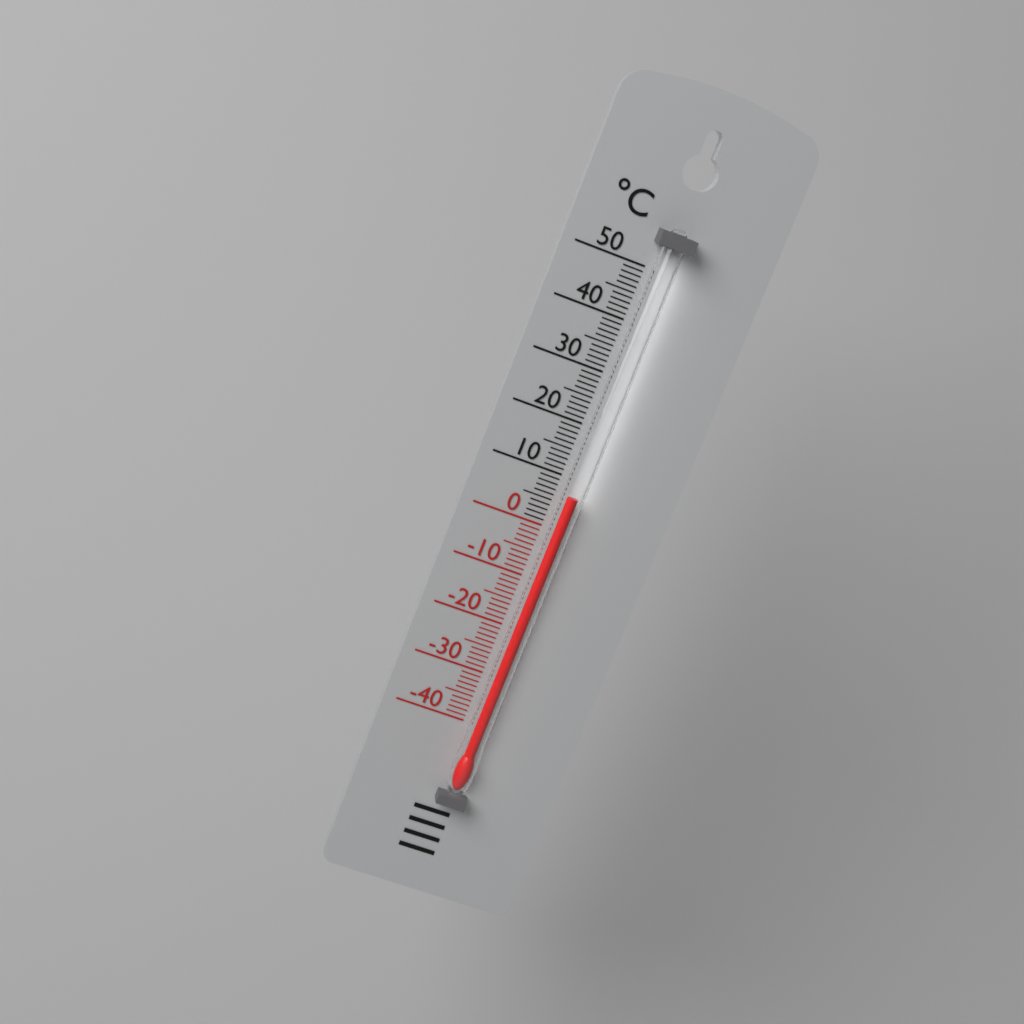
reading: 7 °C
